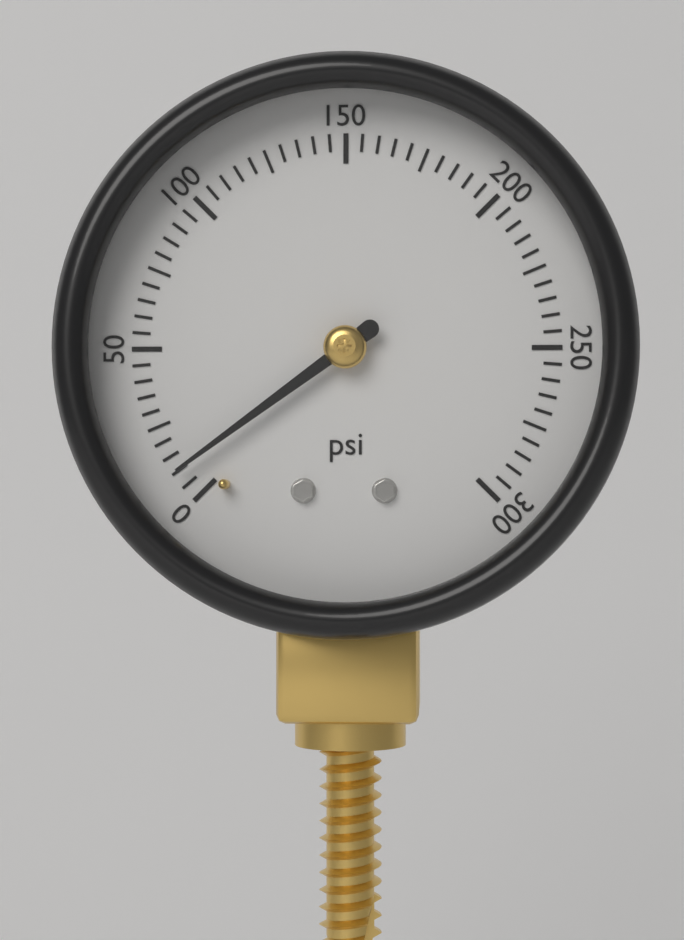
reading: 10 psi
